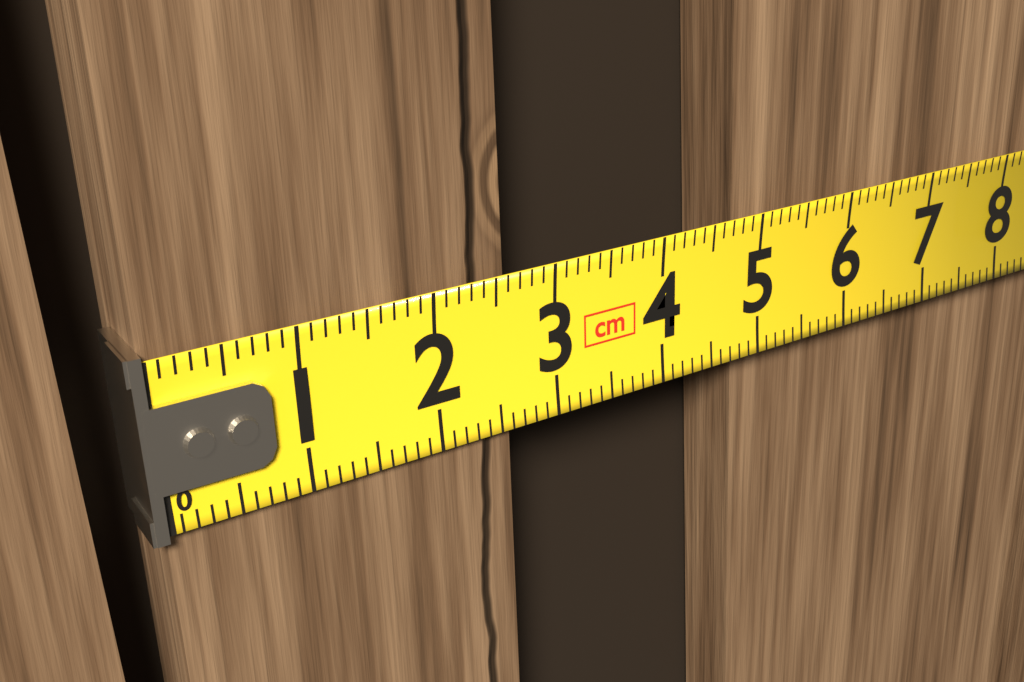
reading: 2.6 cm
